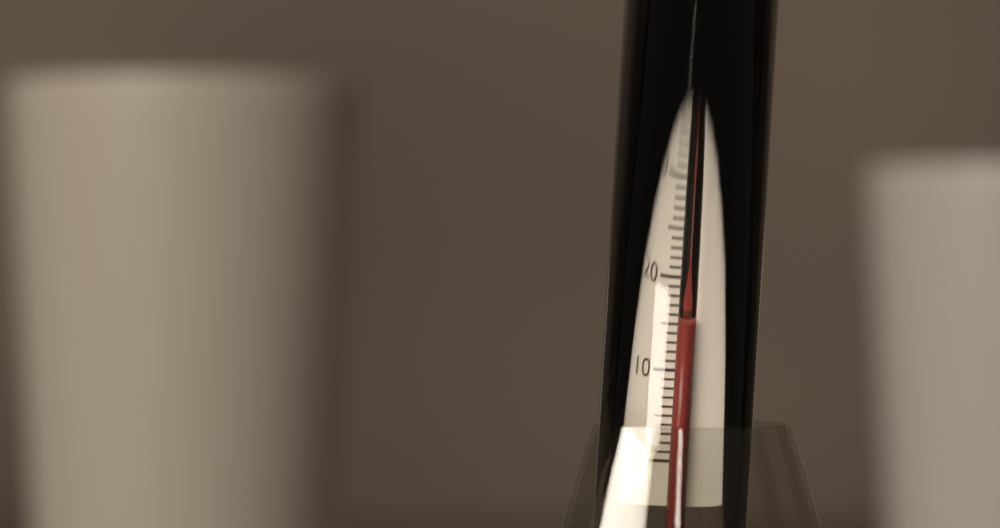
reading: 16 °C
